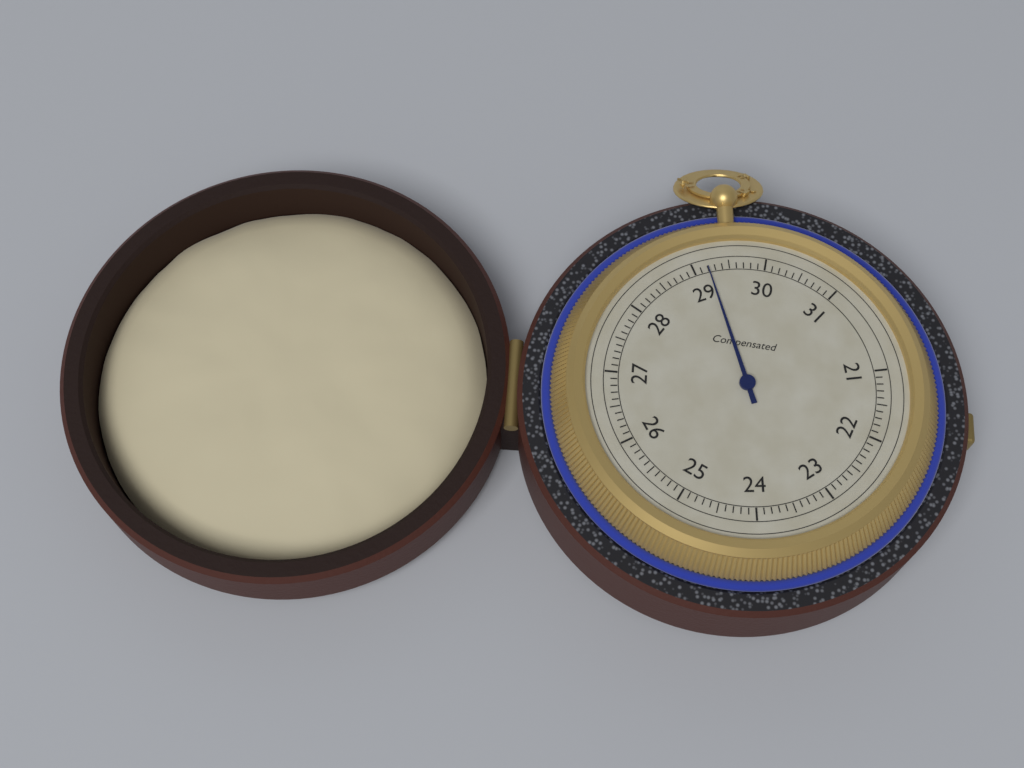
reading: 29.2 (no unit)
